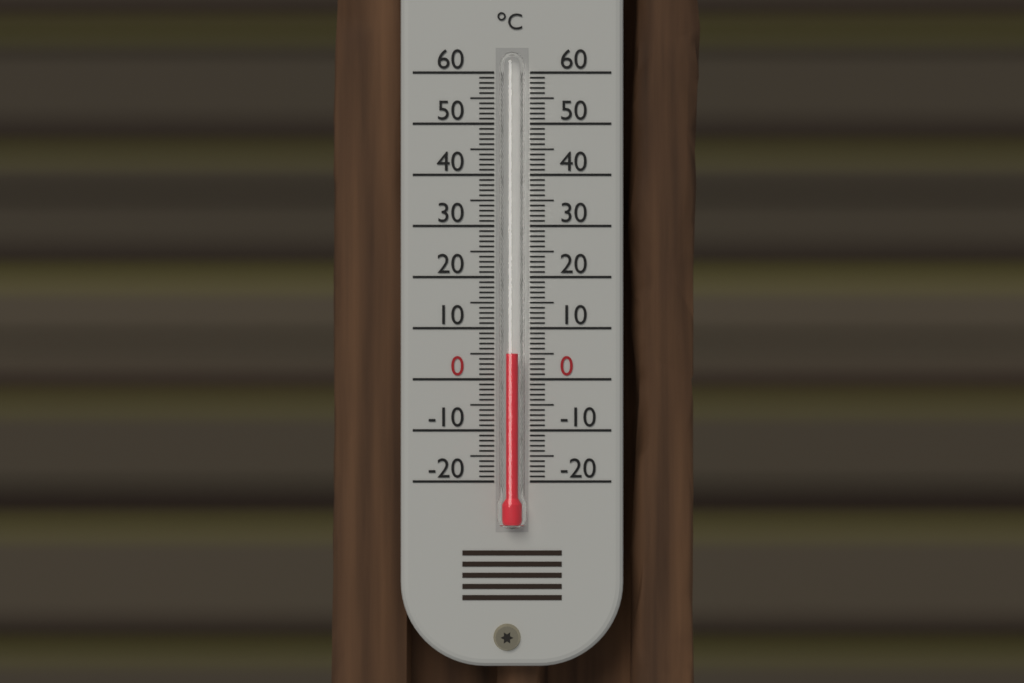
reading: 5 °C
